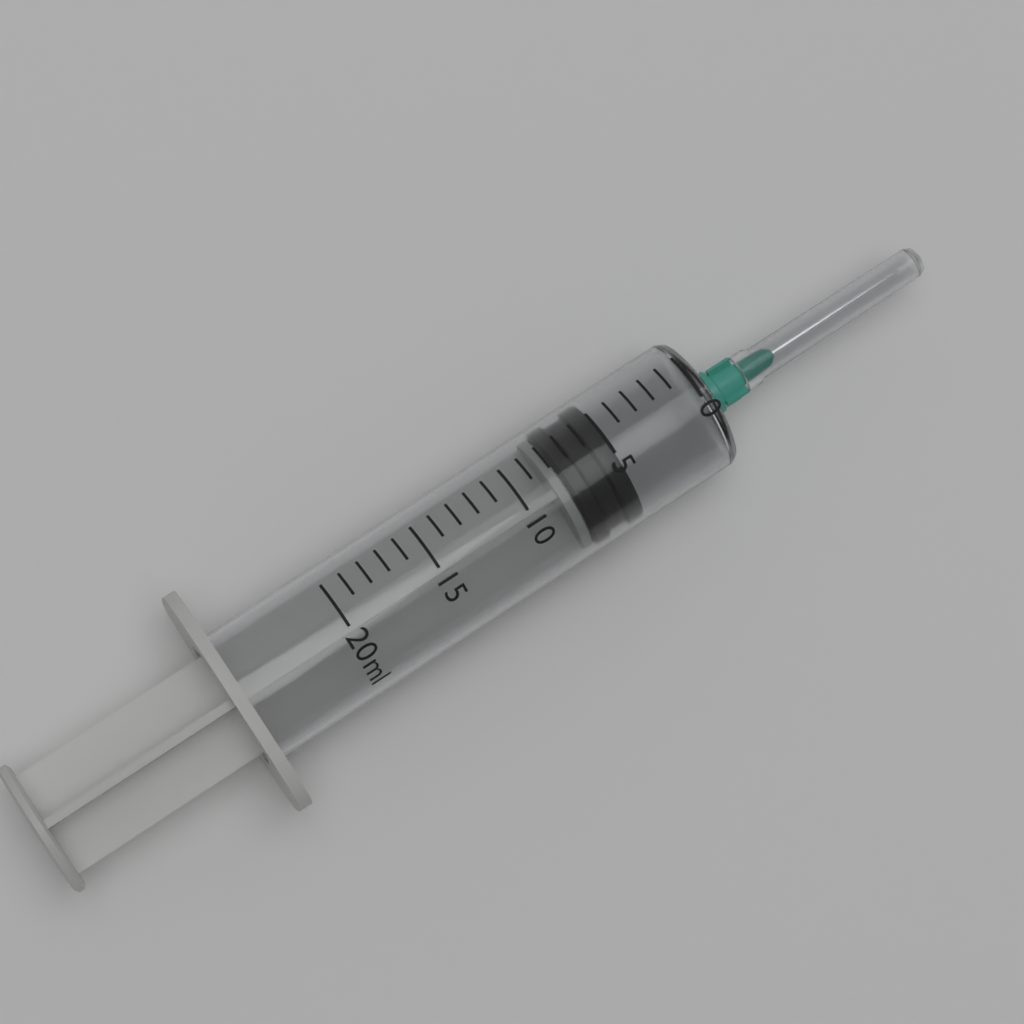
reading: 5 ml
